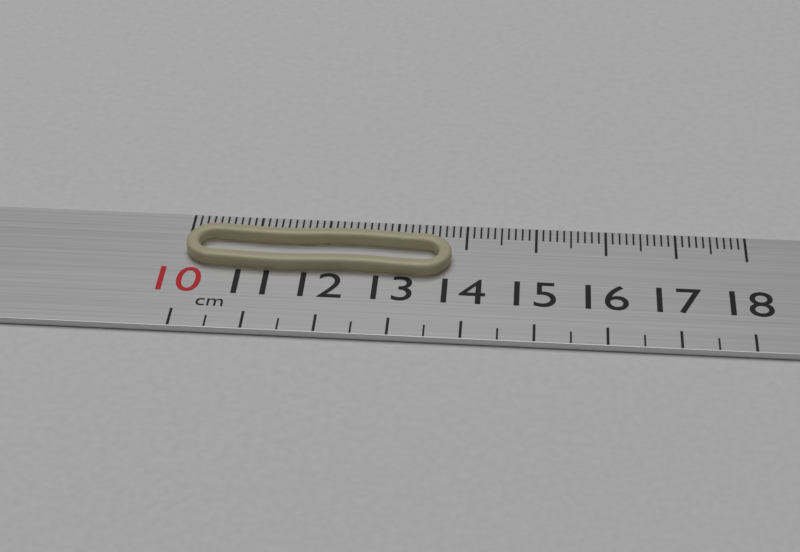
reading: 13.8 cm
